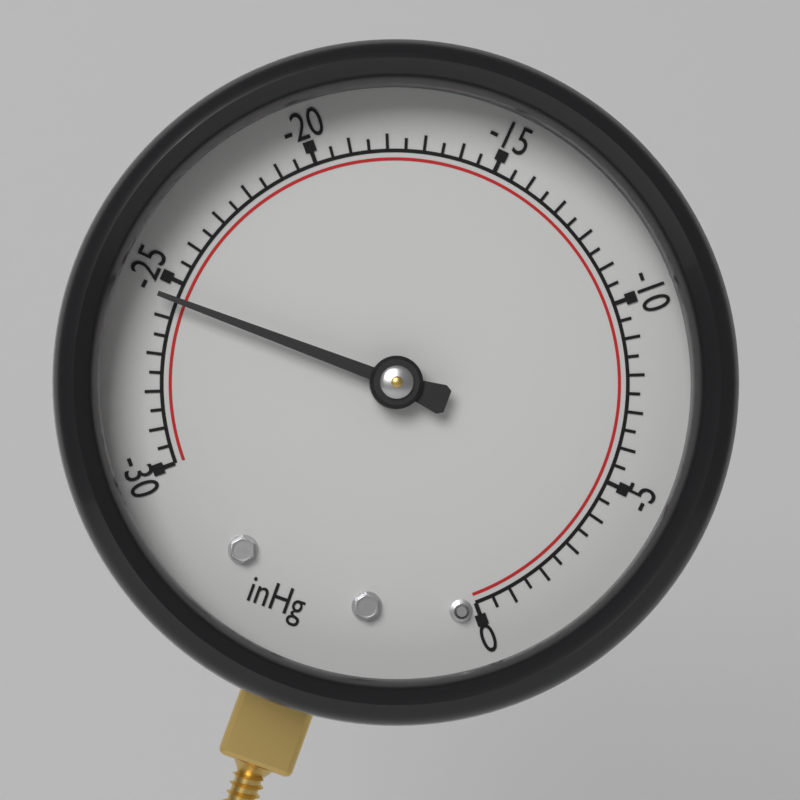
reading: -25.5 inHg
